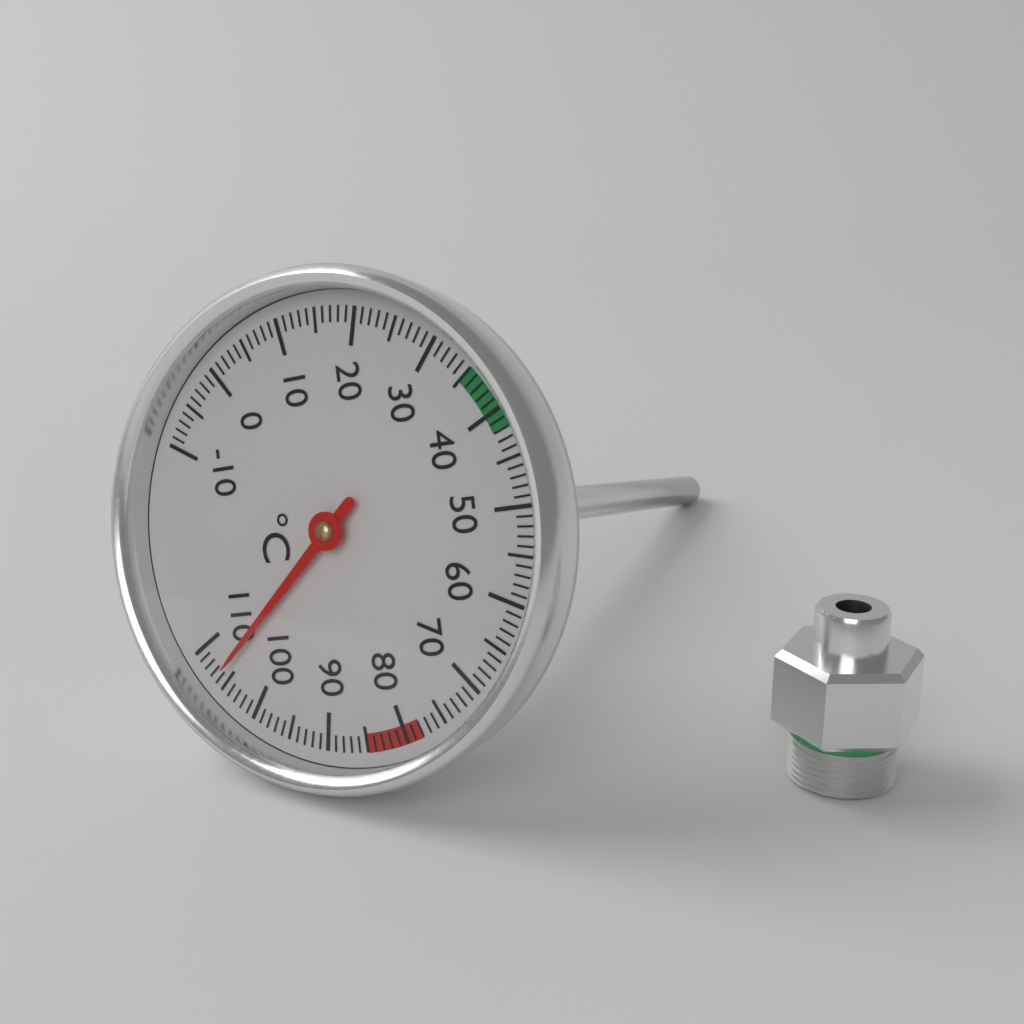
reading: 106 °C
